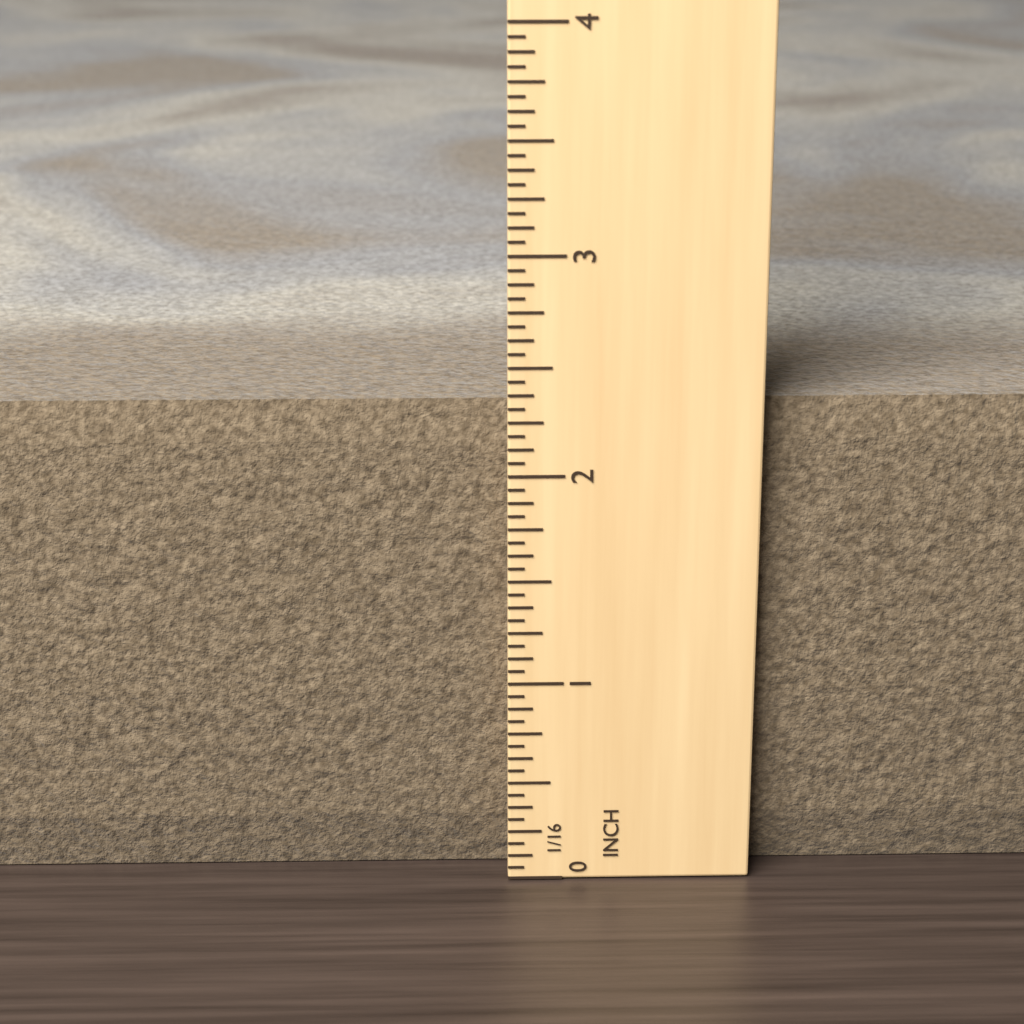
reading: 2.3125 in
